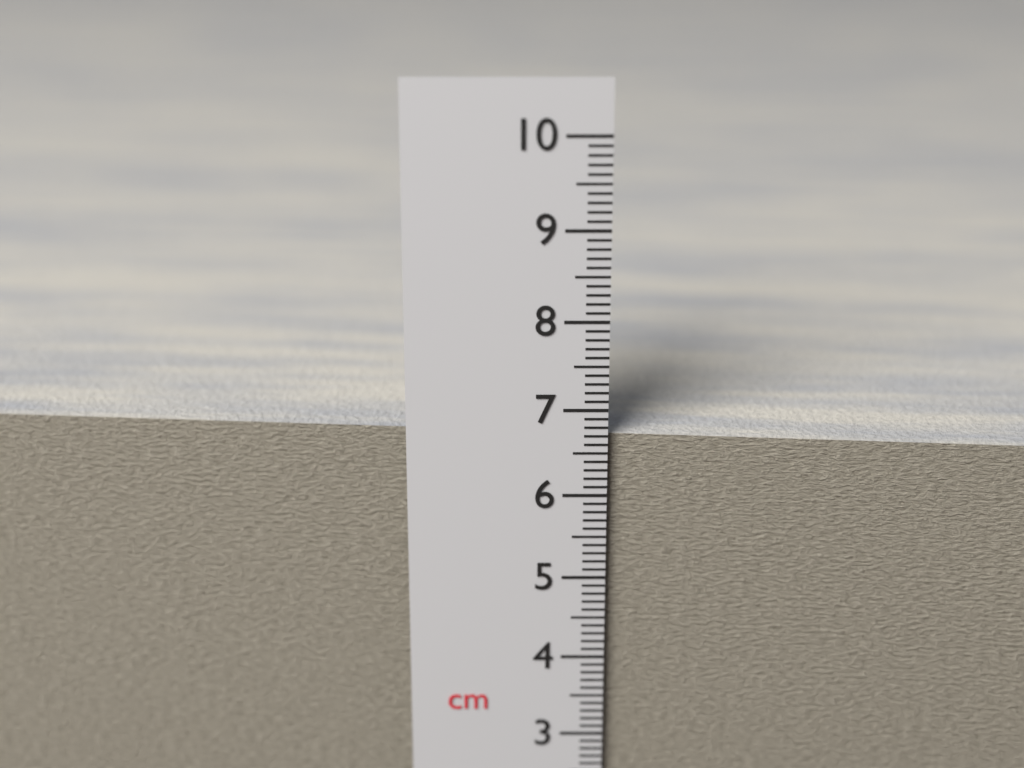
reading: 6.7 cm
